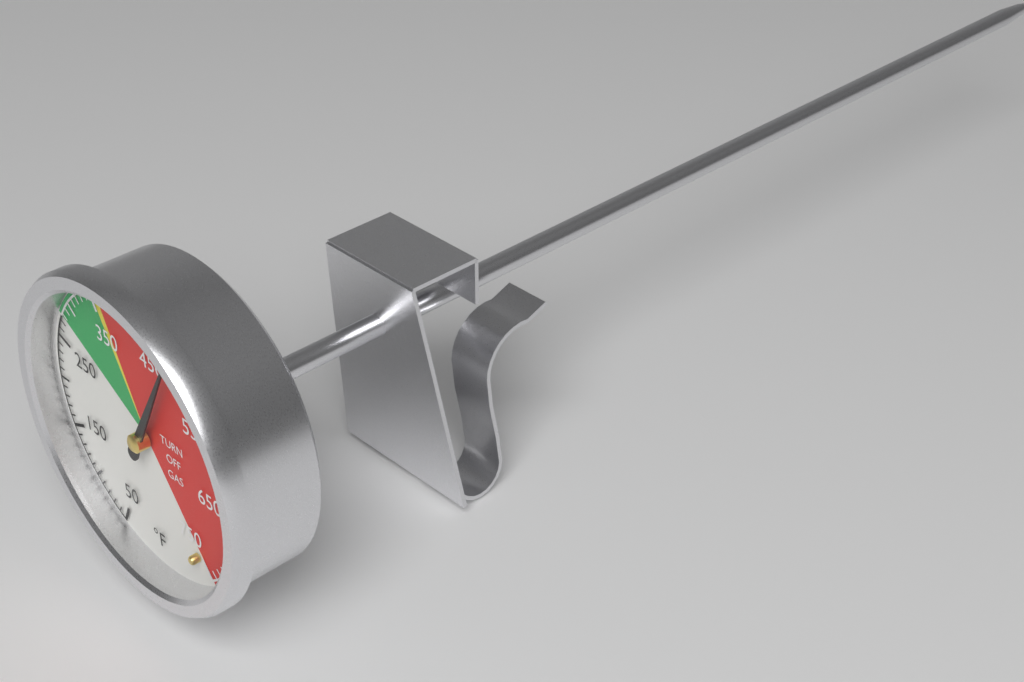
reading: 480 °F
